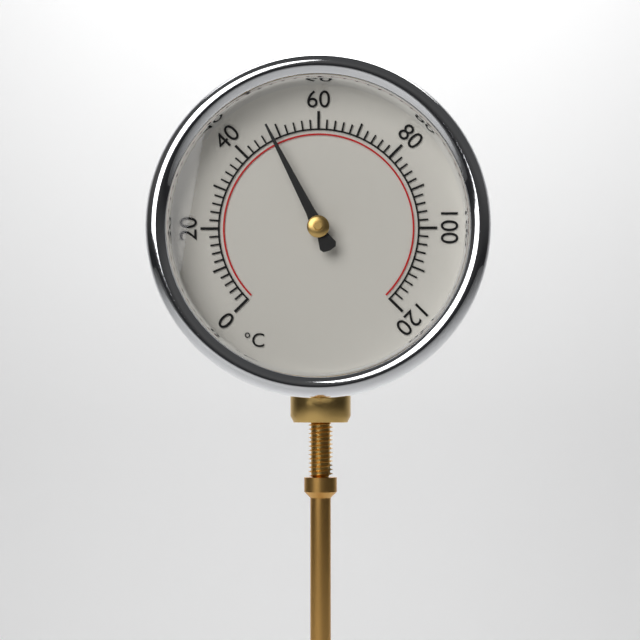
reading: 48 °C
